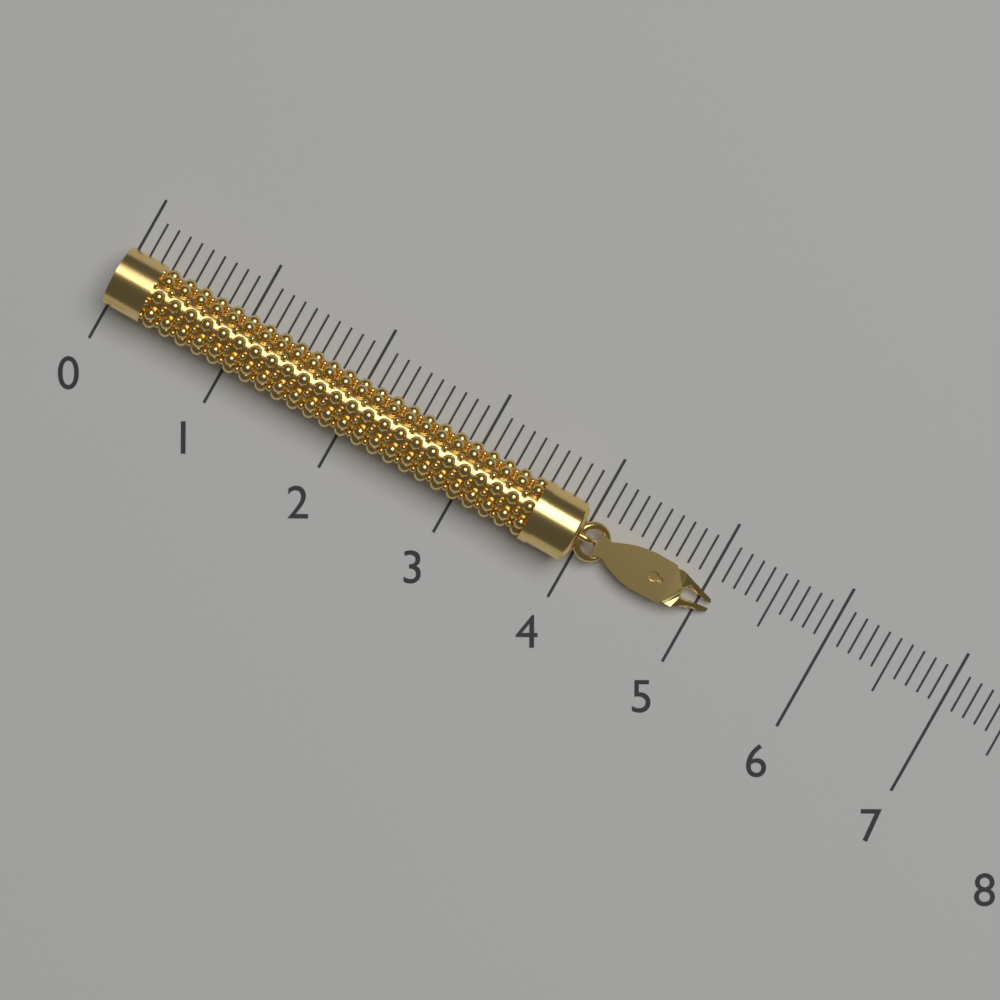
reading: 5.1 (no unit)
